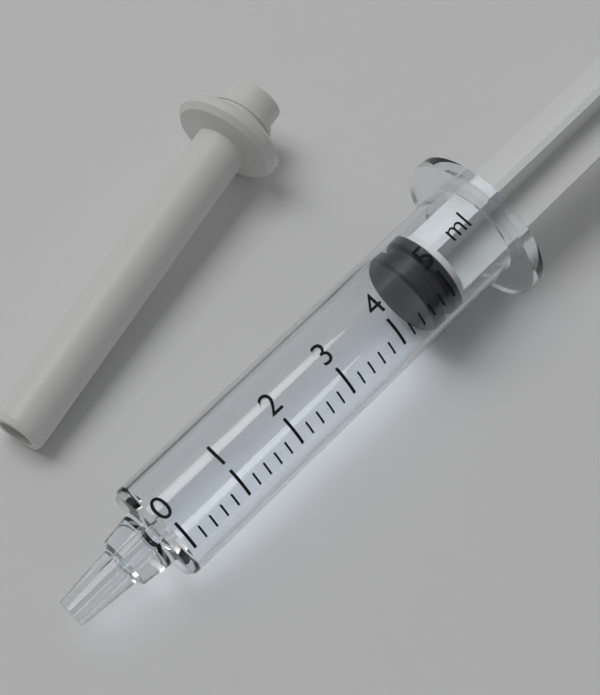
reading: 4.6 ml
